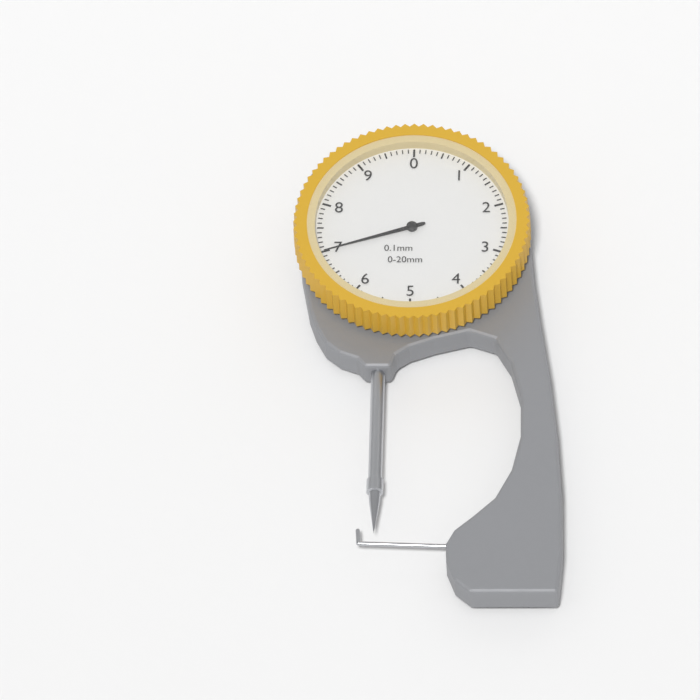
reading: 7.0 mm
